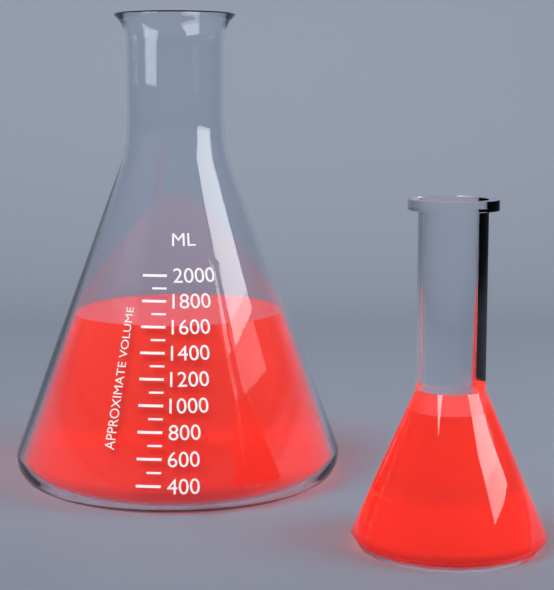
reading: 1600 ml
